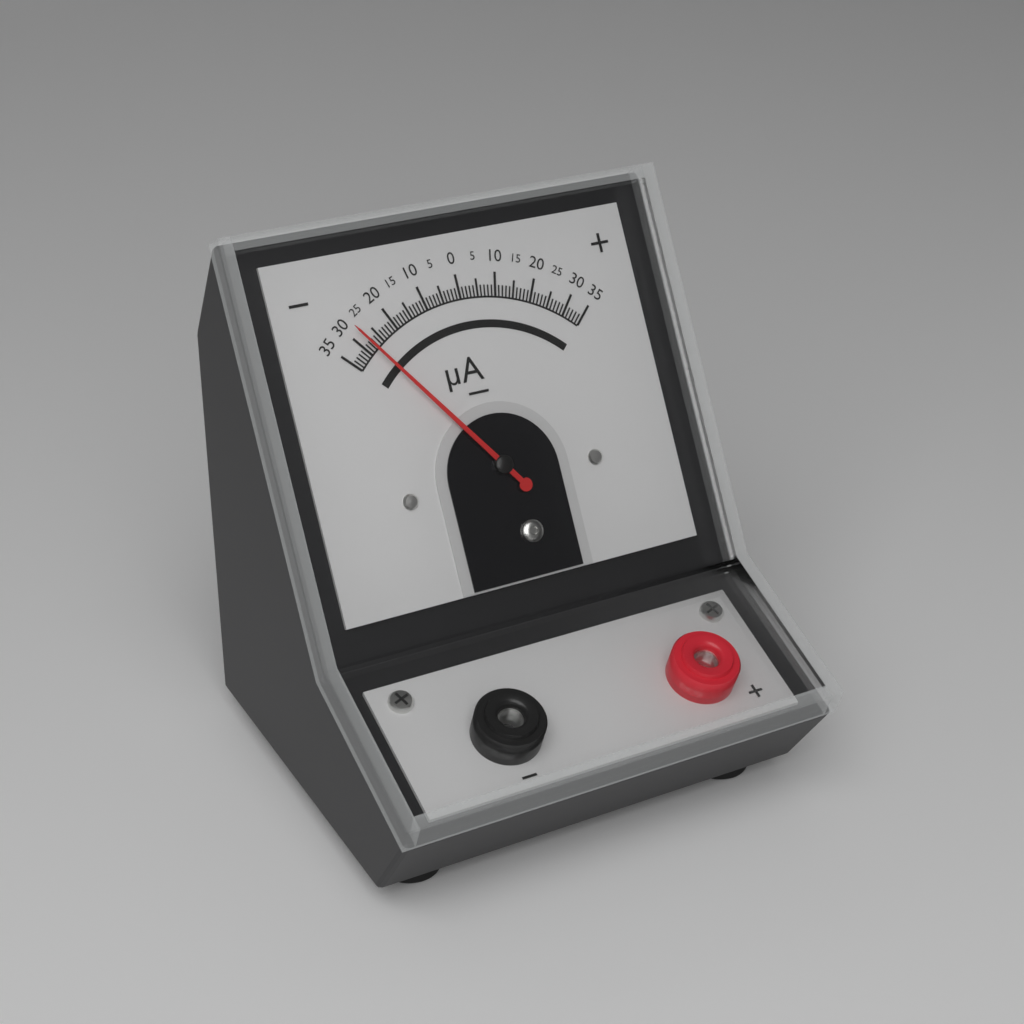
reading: -28 µA
